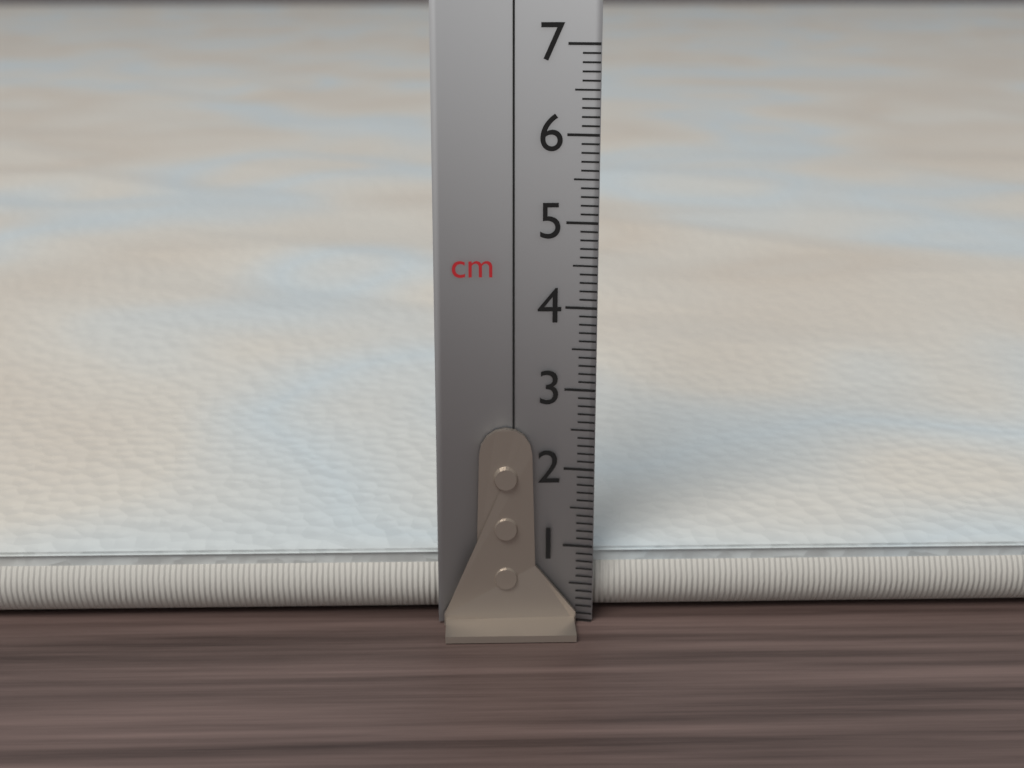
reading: 1.2 cm
